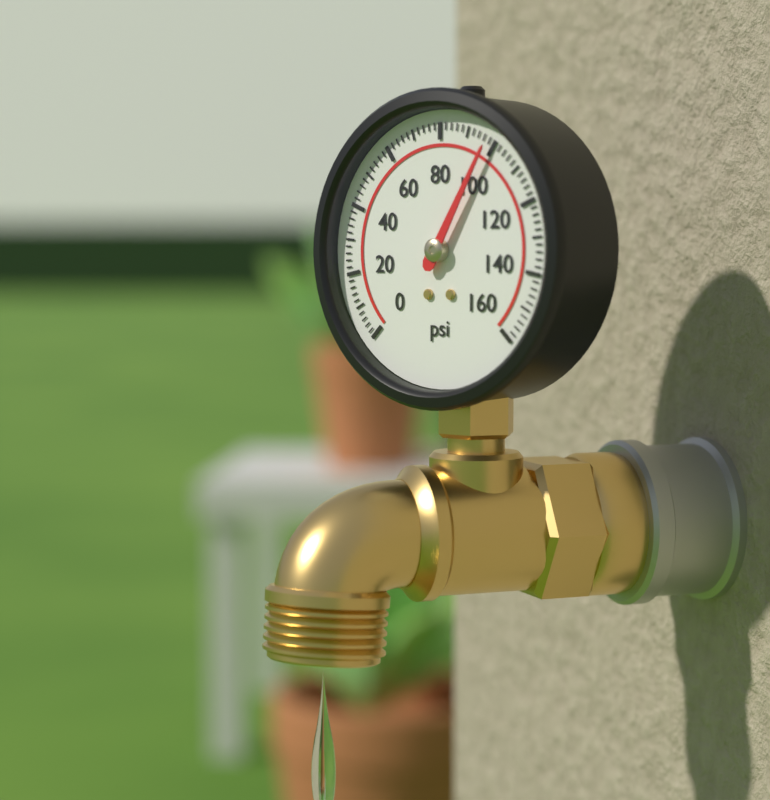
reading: 98 psi
